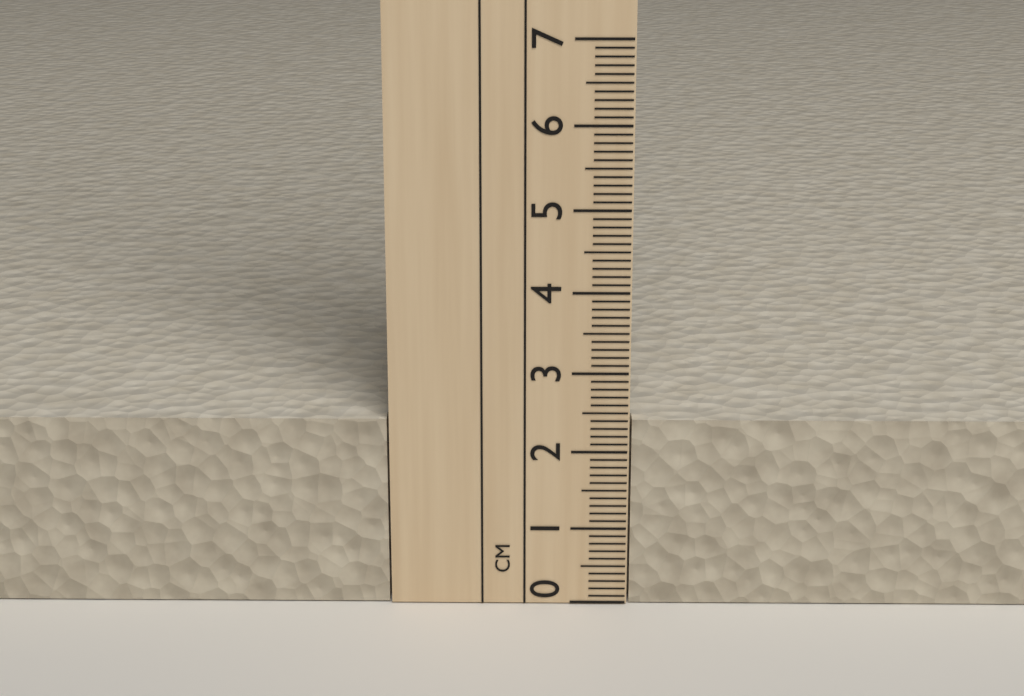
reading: 2.4 cm
